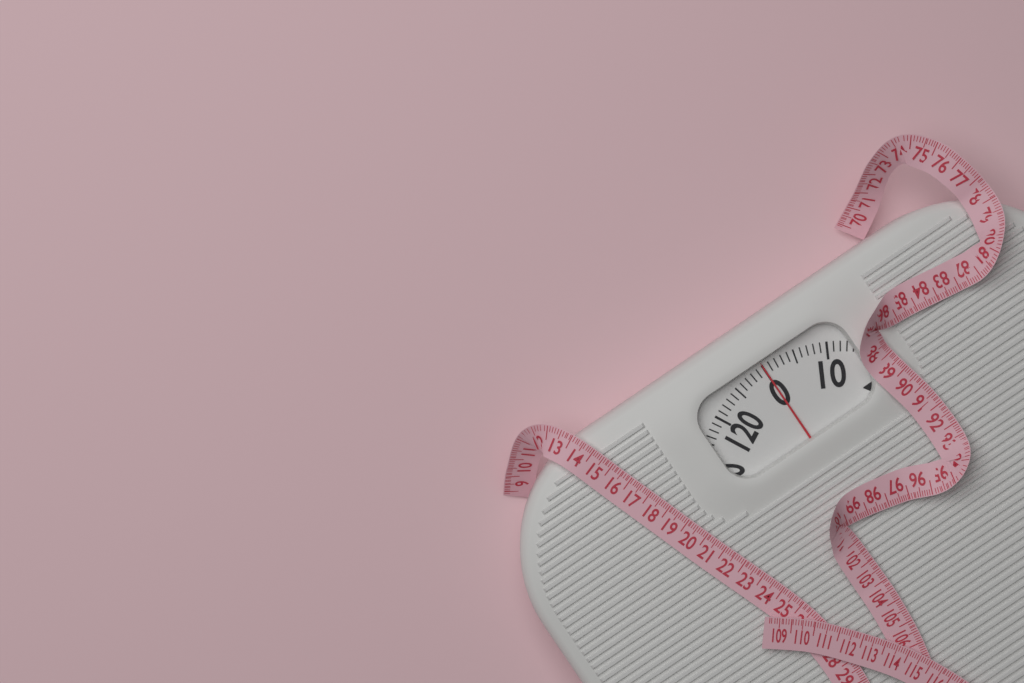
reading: 0 (no unit)
